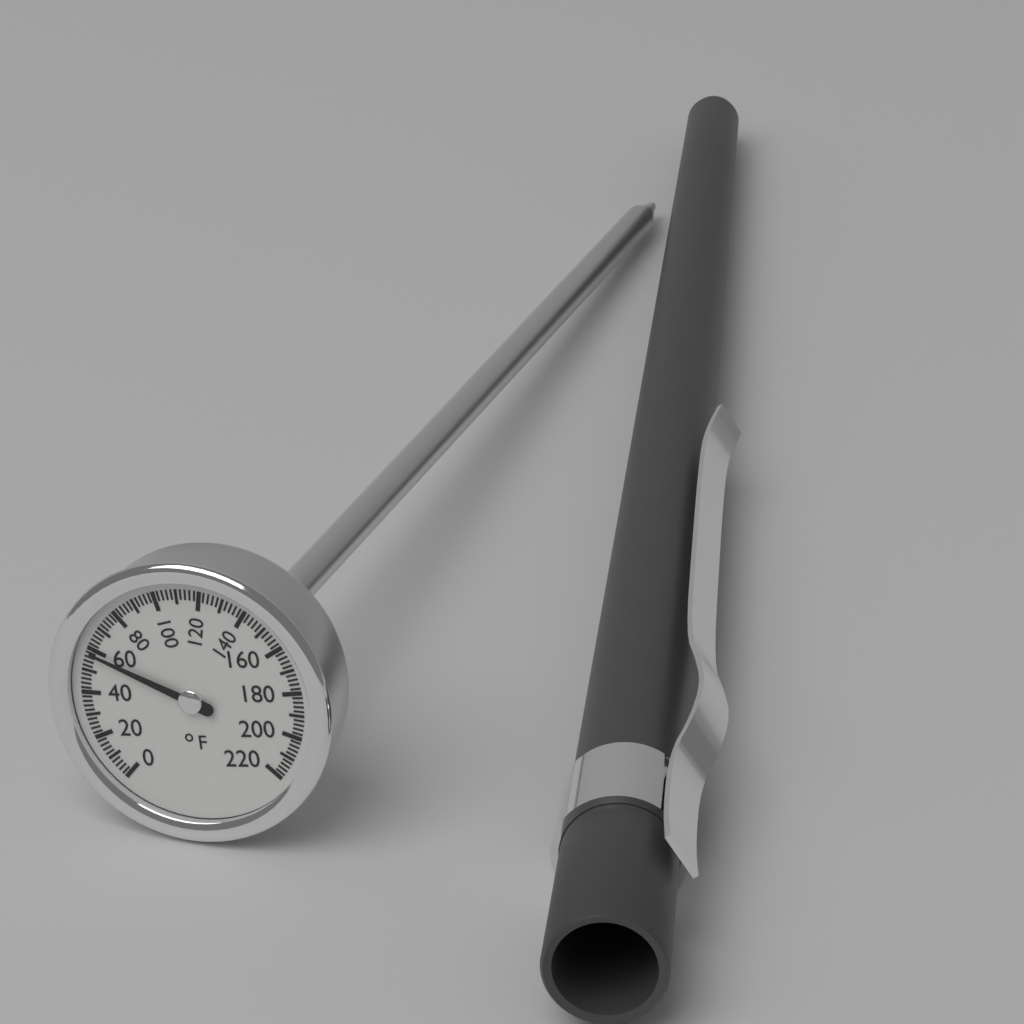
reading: 58 °F
